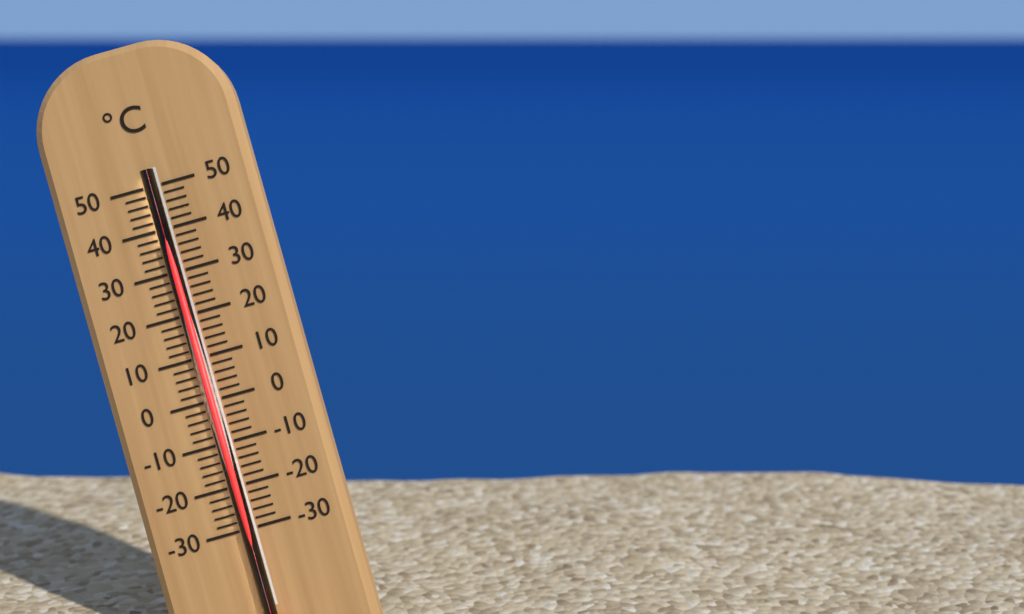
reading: 38 °C
